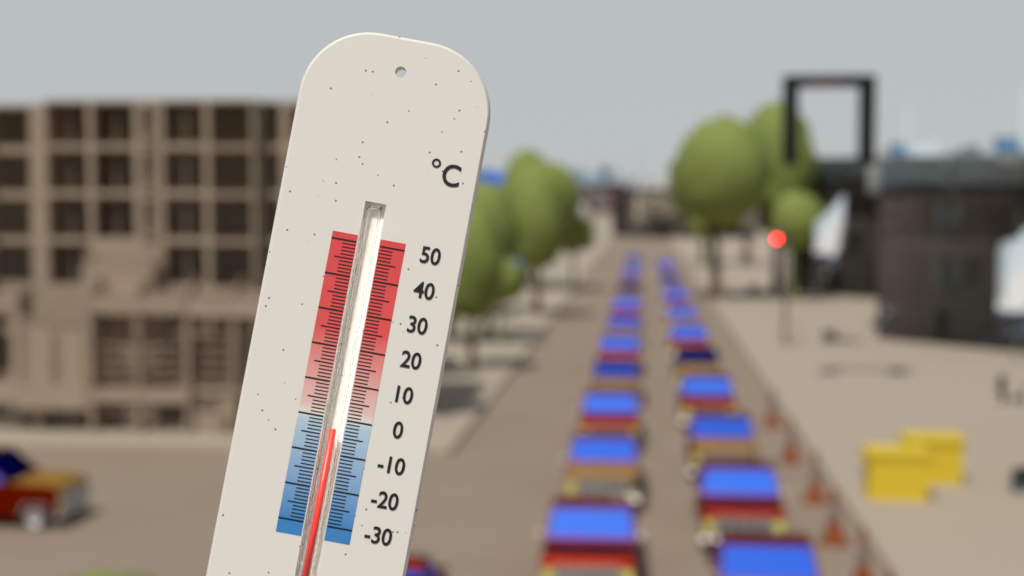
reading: -3 °C
